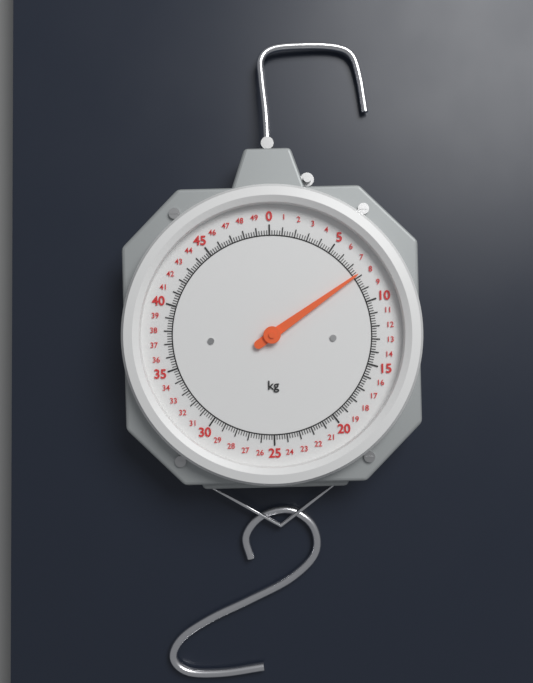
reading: 7.8 kg
